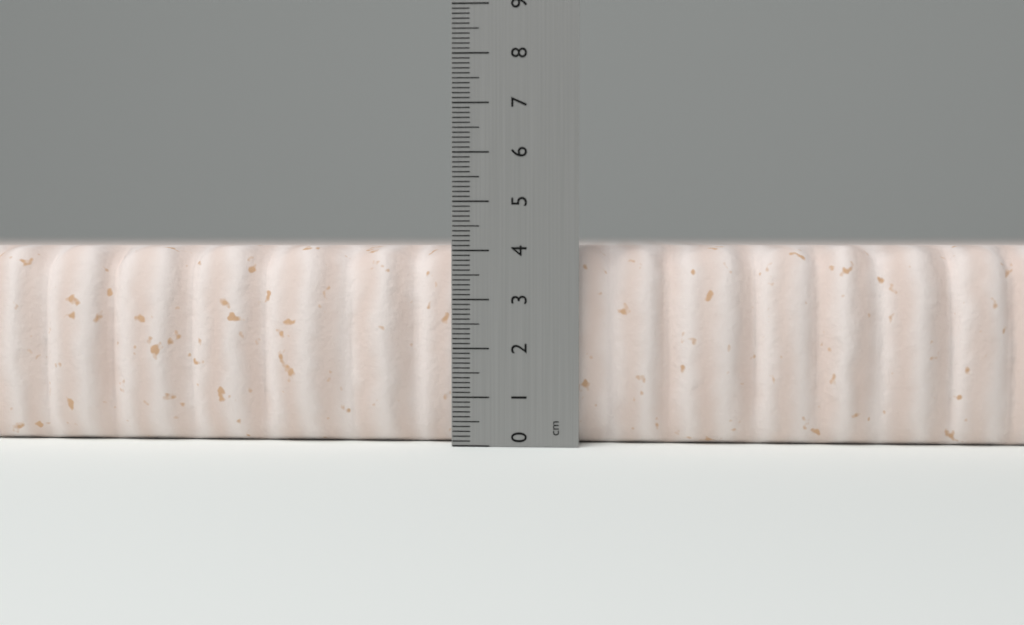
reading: 4.1 cm
